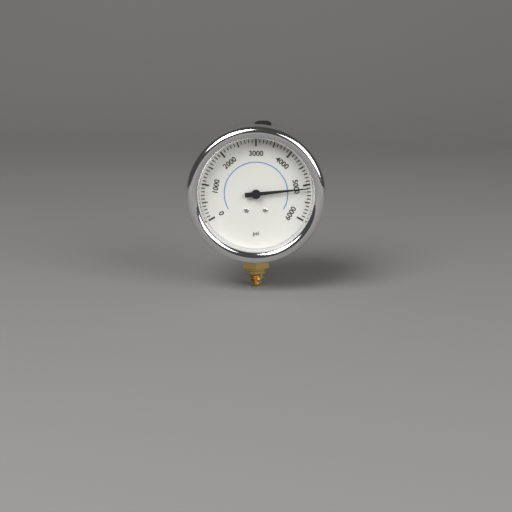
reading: 5100 psi
